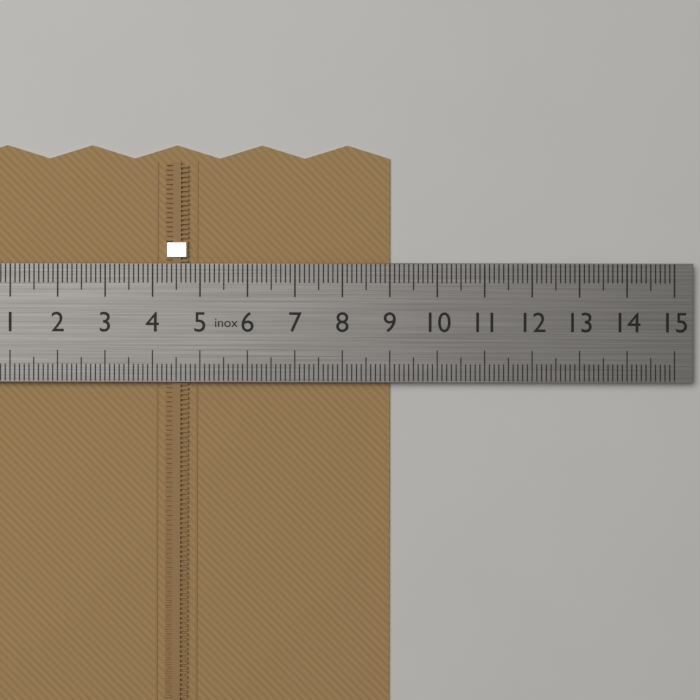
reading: 9.0 cm
